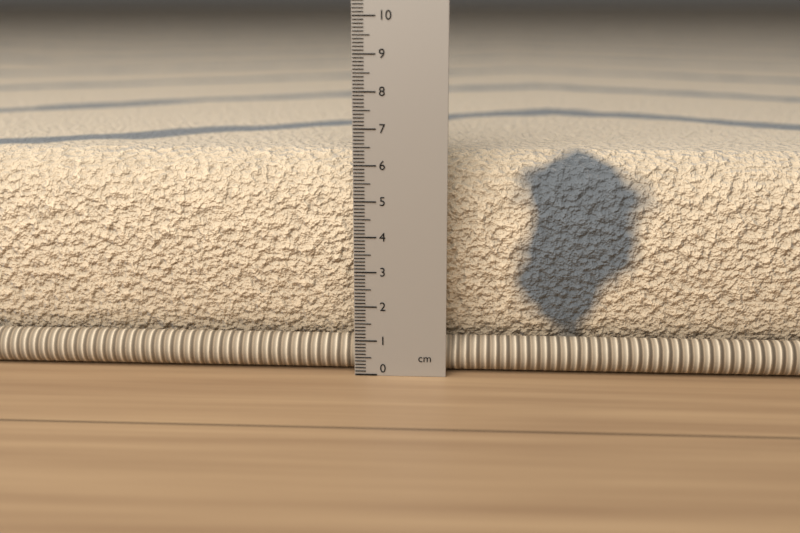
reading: 6.2 cm
